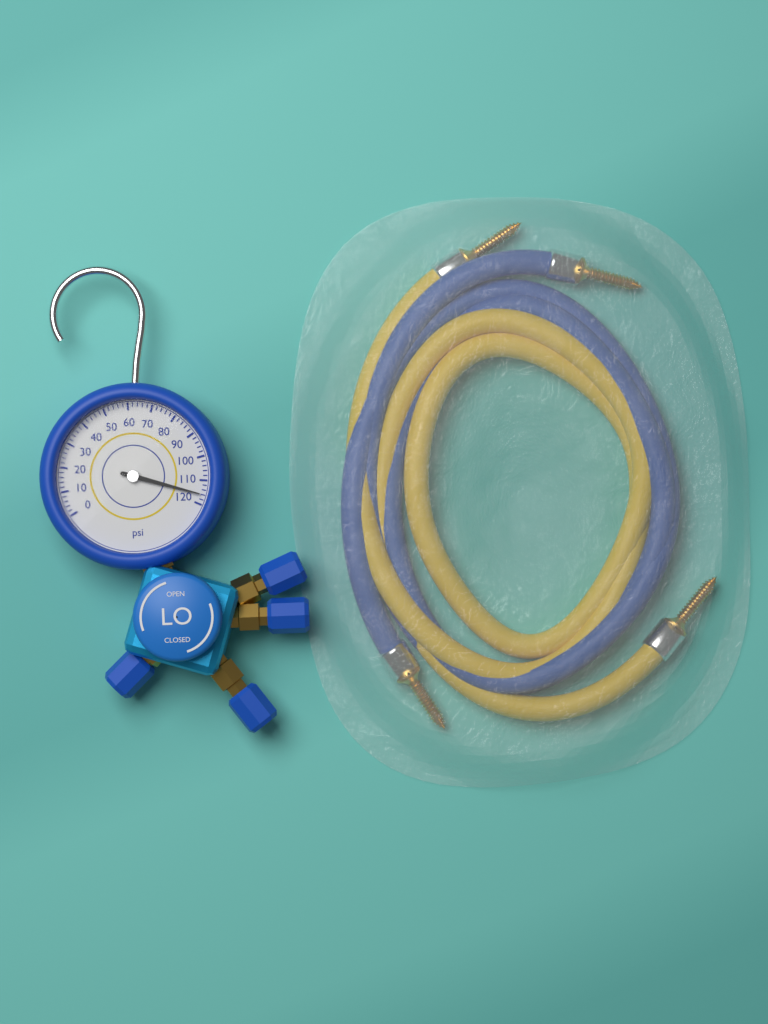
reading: 116 psi
